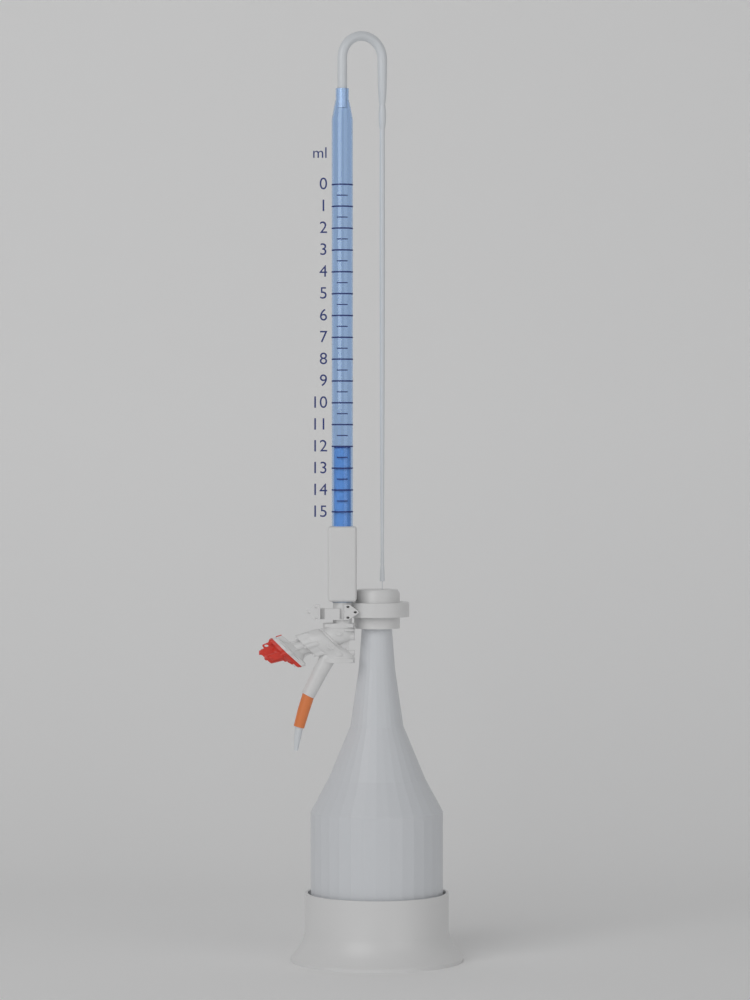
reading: 12.0 ml
